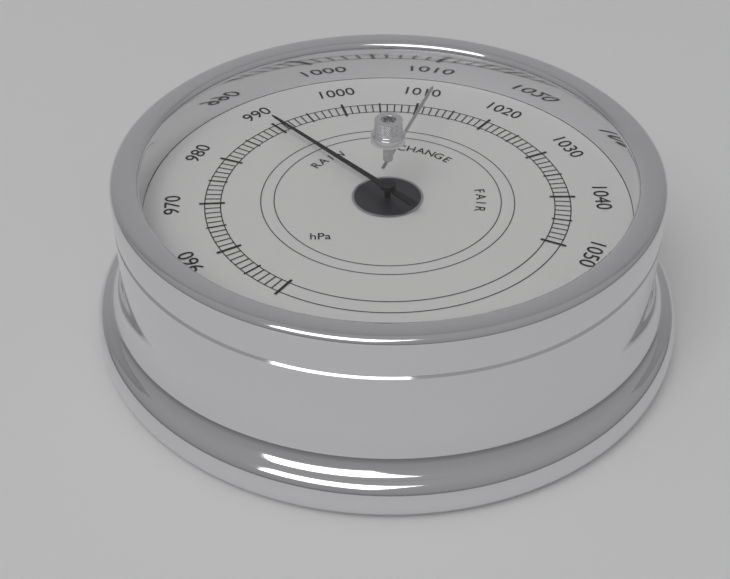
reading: 990 hPa
